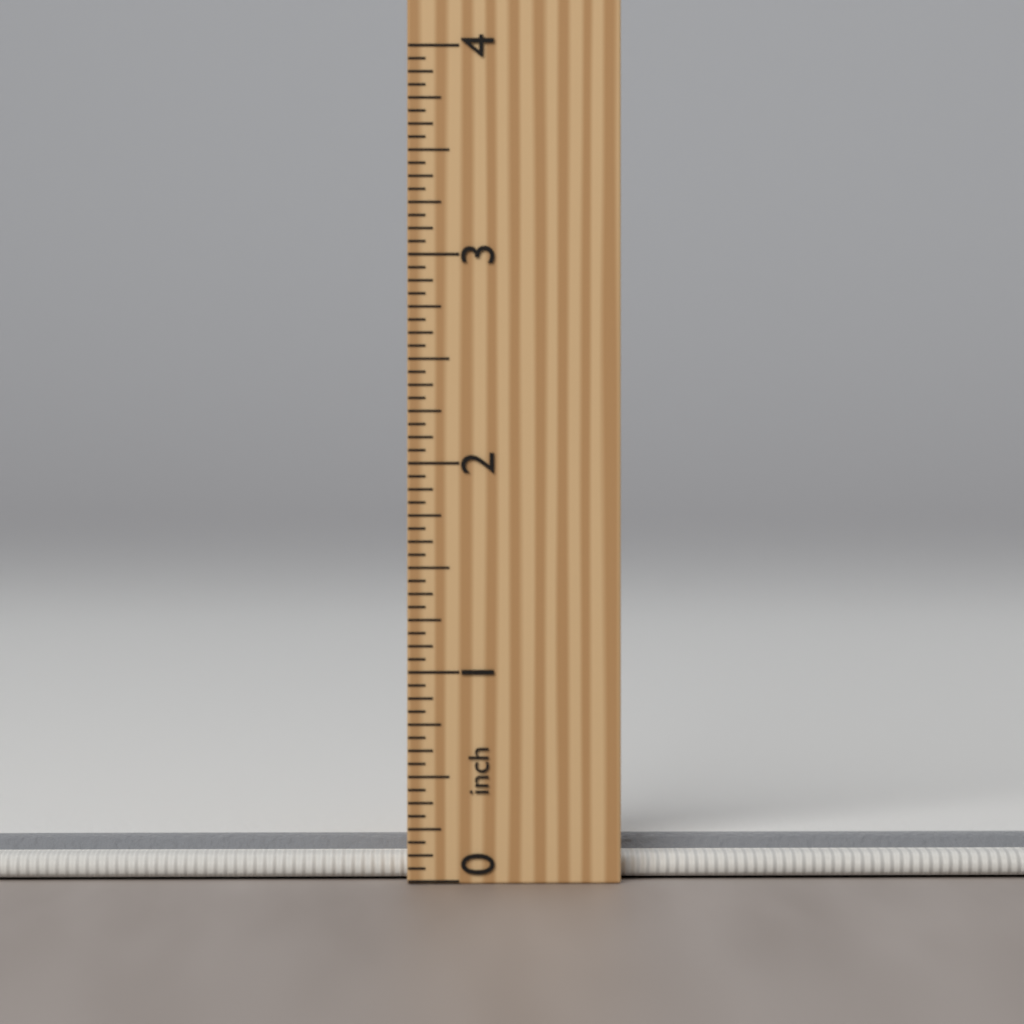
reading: 0.1875 inch
